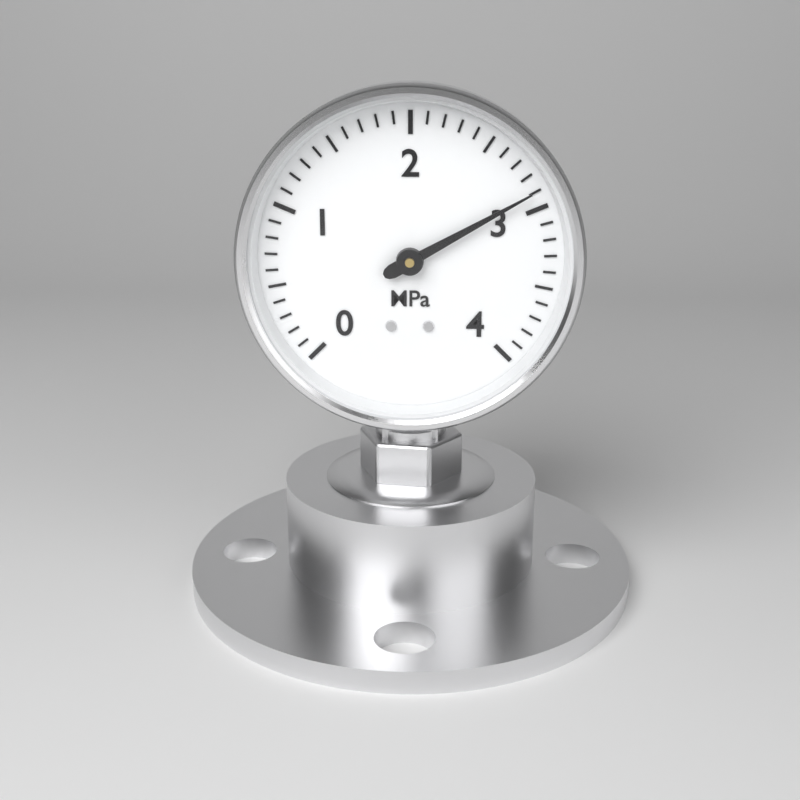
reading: 2.9 MPa
